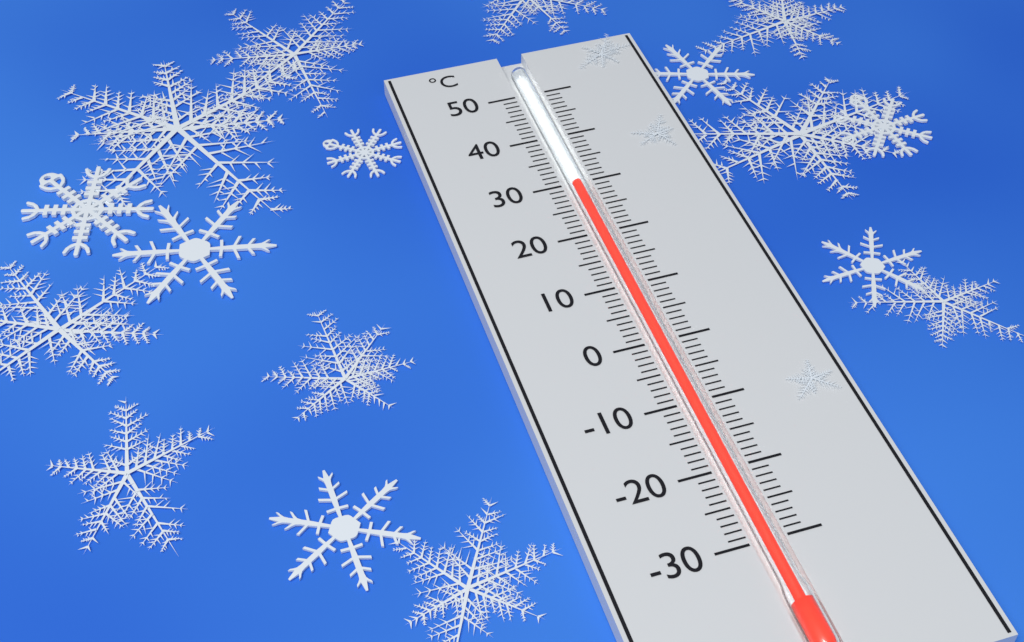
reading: 30 °C
